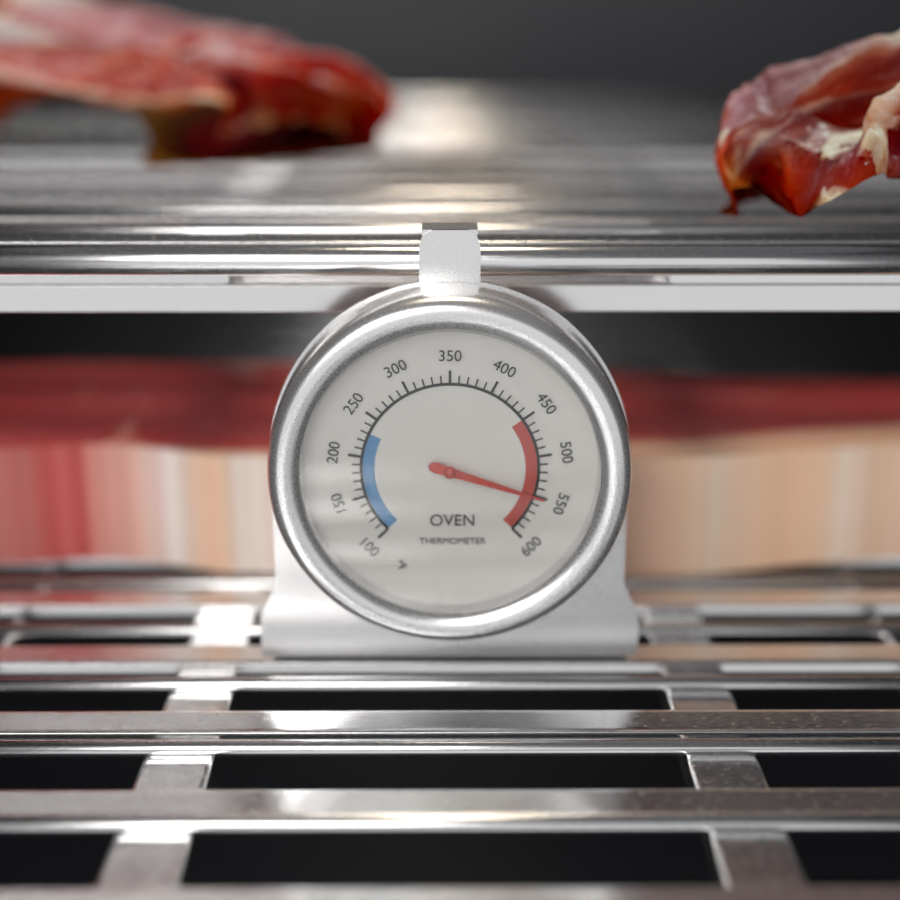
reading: 550 °F
